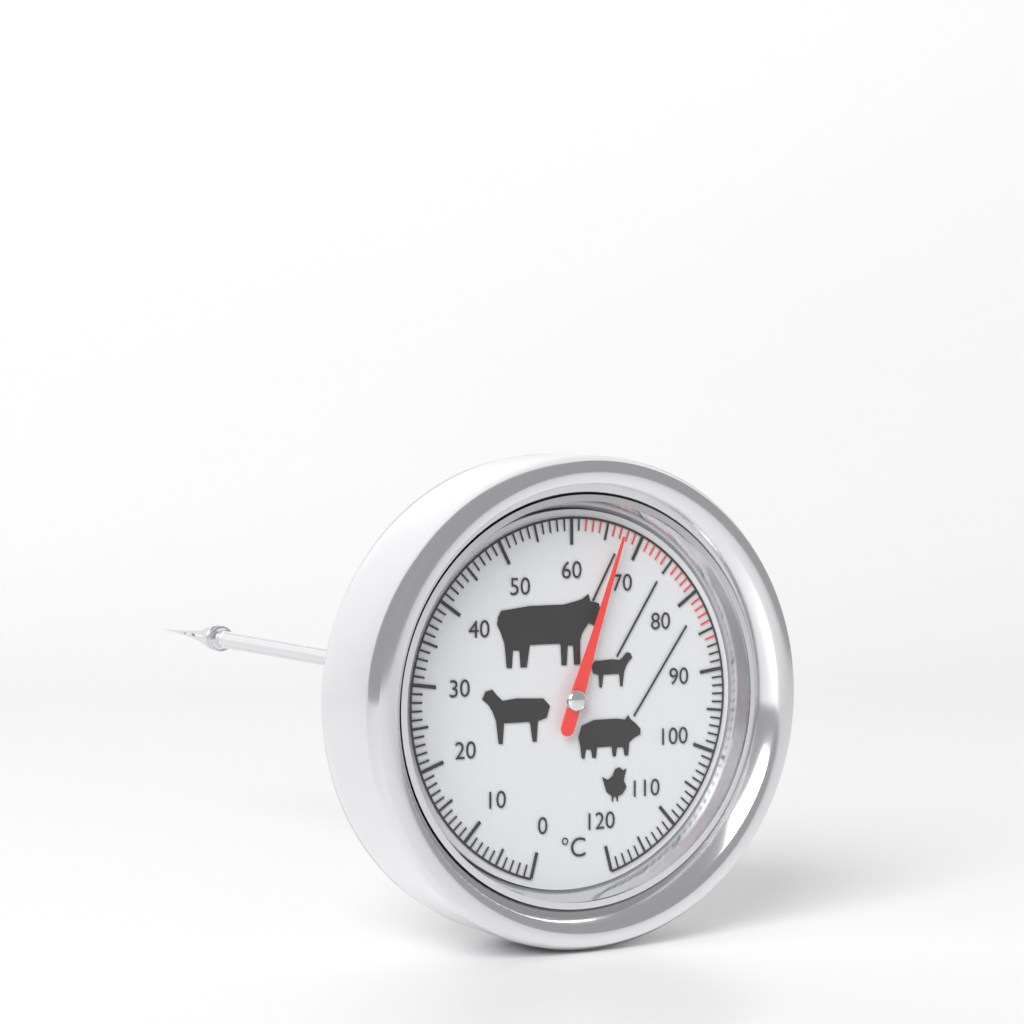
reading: 67 °C
